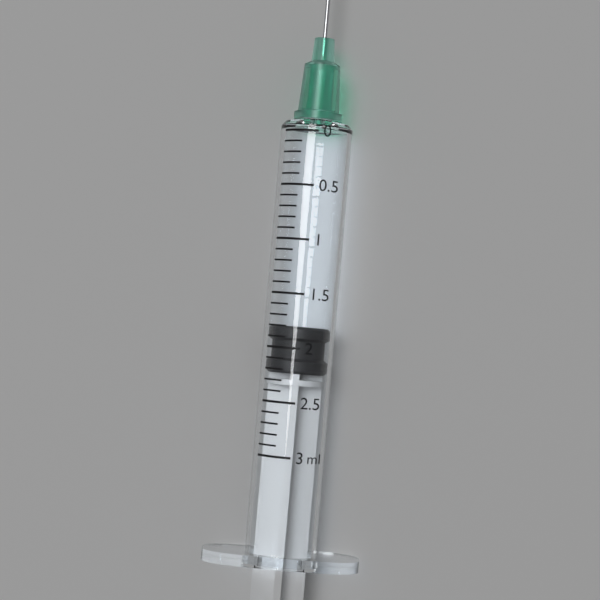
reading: 1.8 ml
